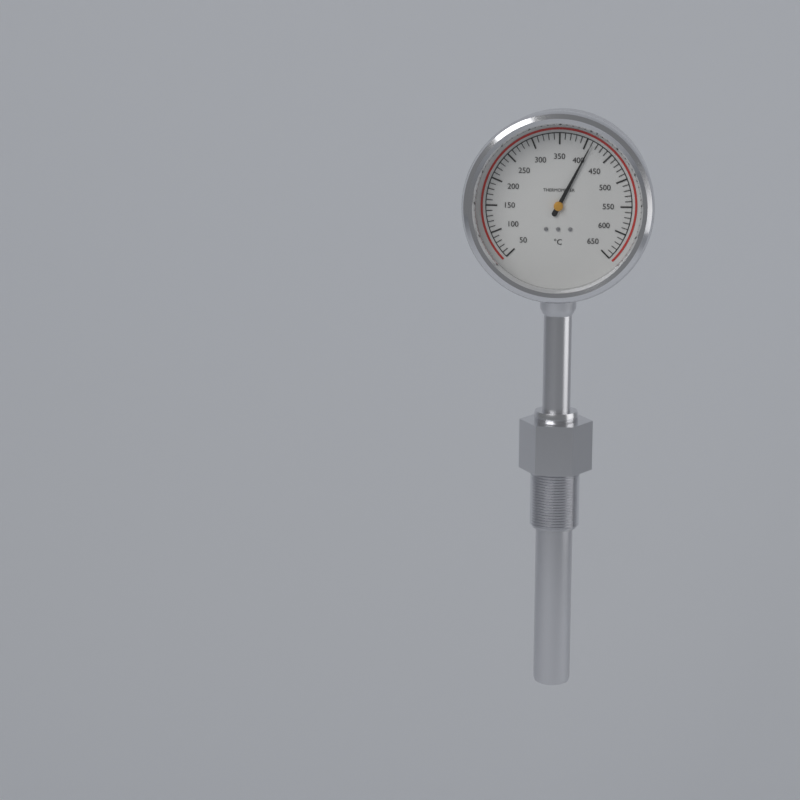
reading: 410 °C
